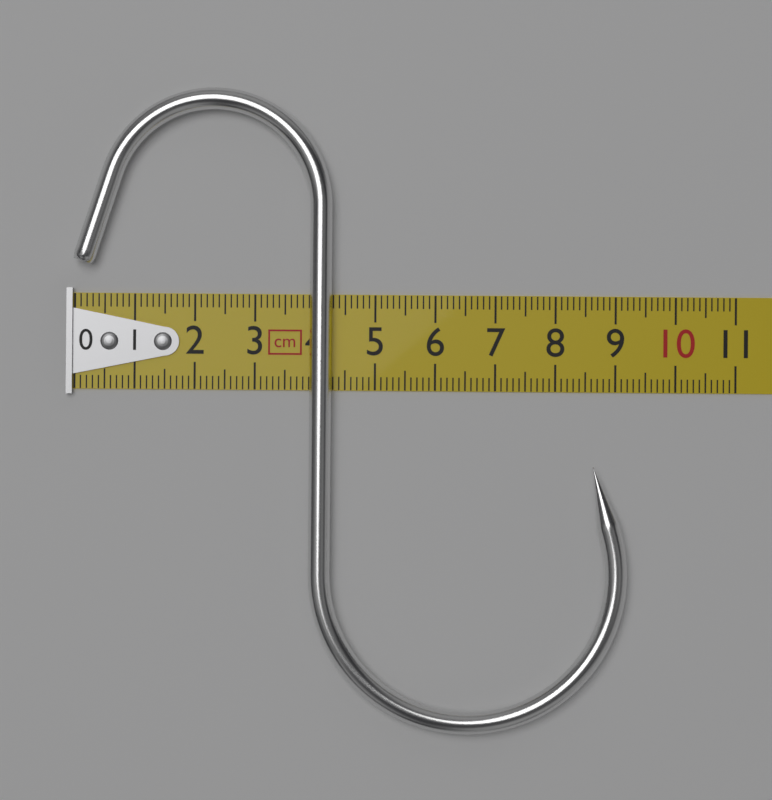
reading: 9.2 cm
